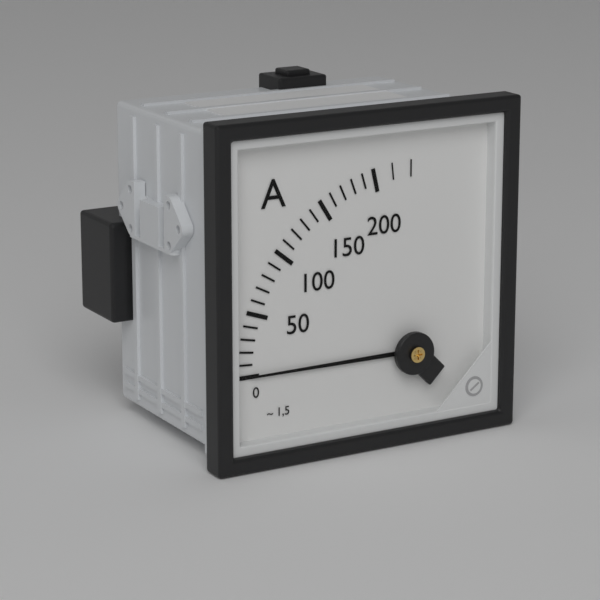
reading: 0 A
